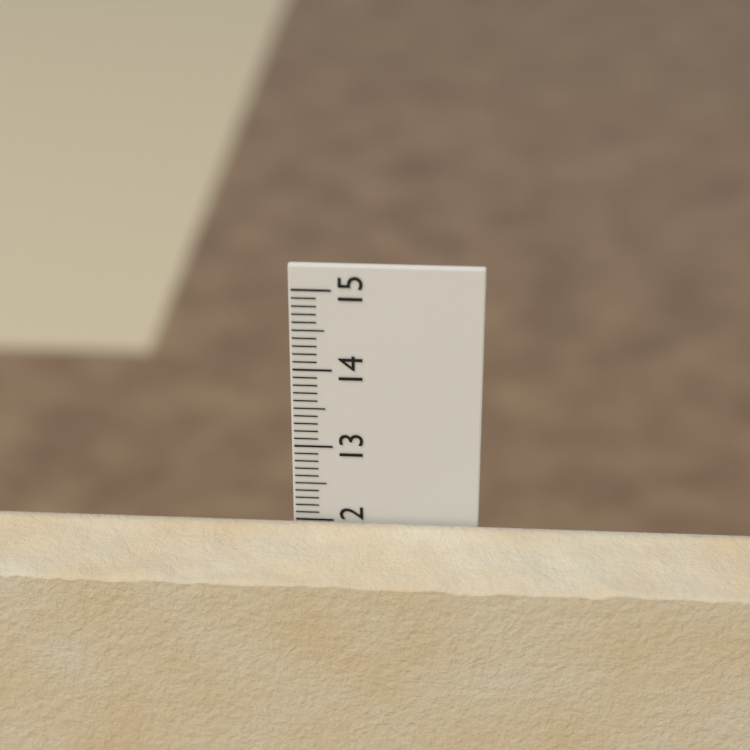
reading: 12.0 cm
